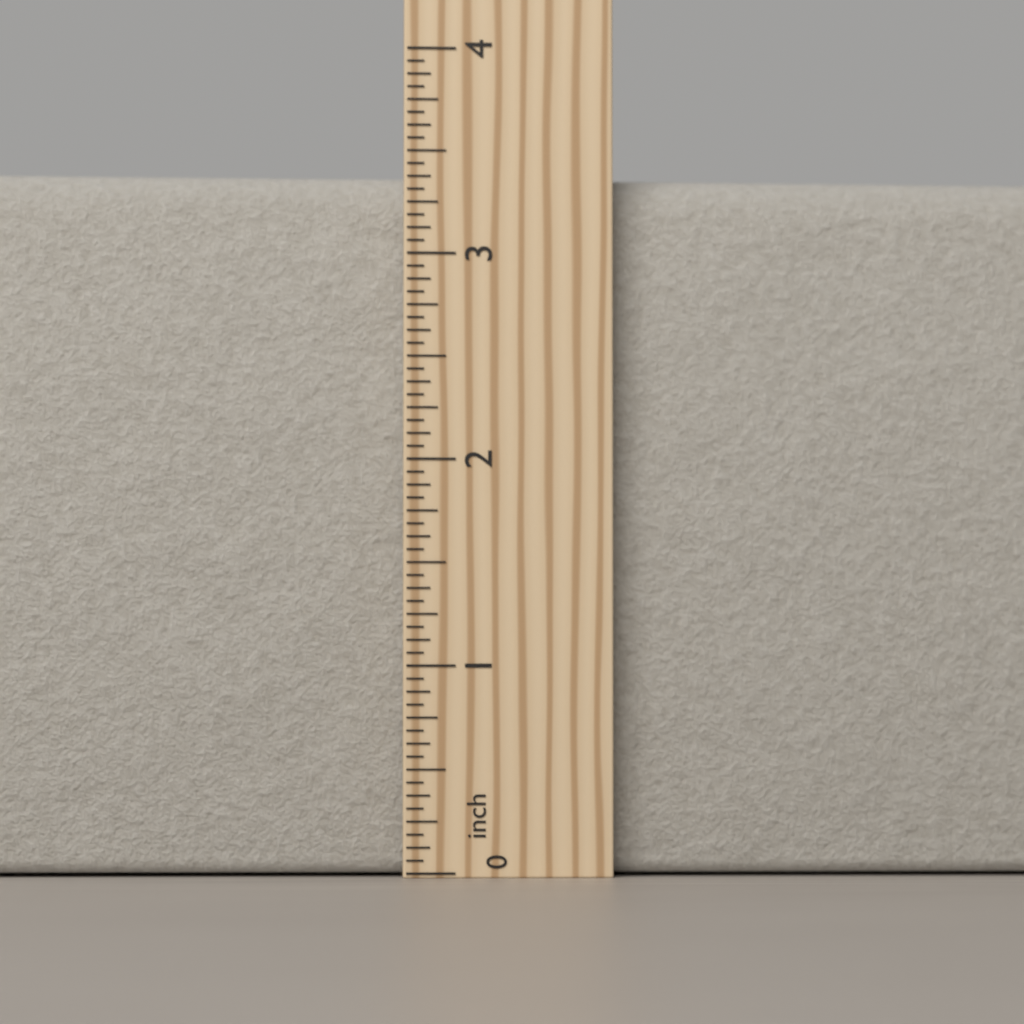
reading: 3.4375 inch
